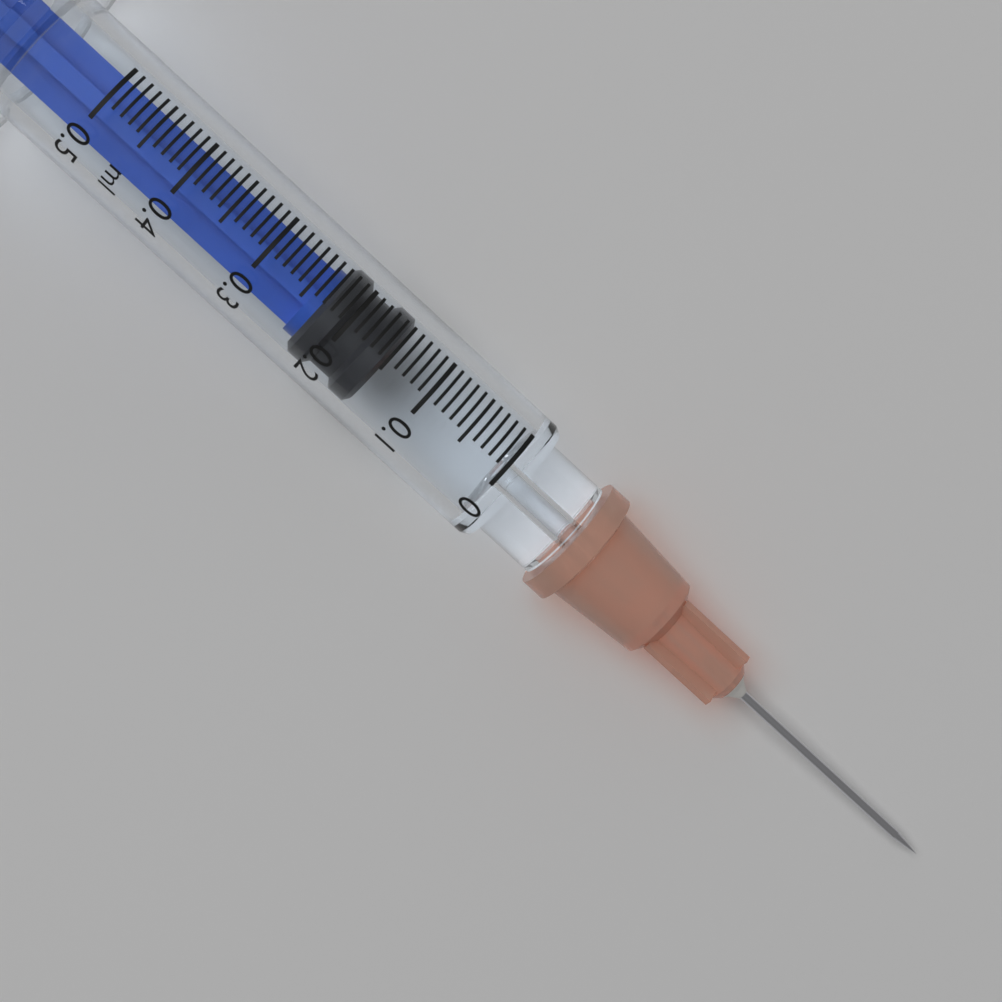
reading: 0.15 ml
